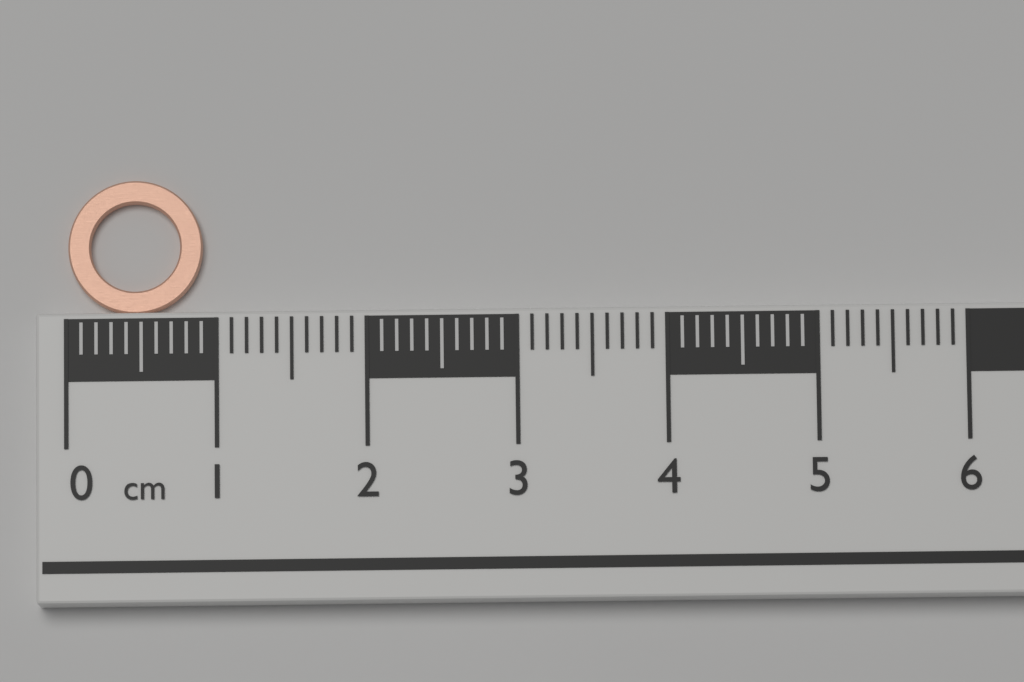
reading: 0.9 cm
